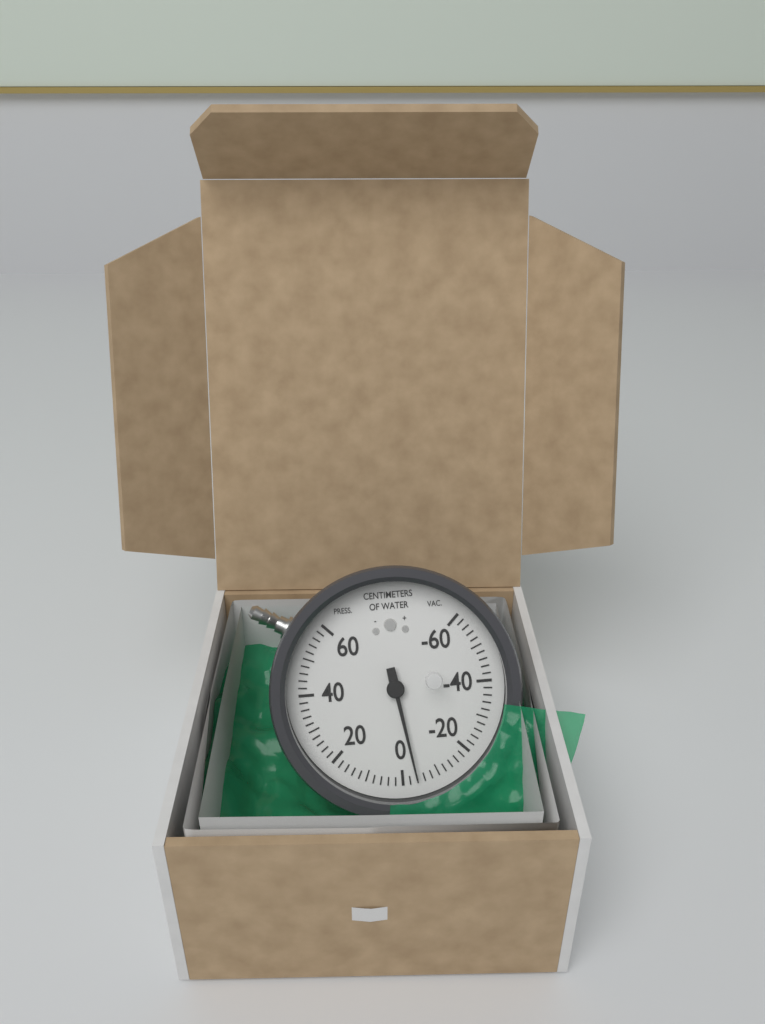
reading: -4 cmH2O
